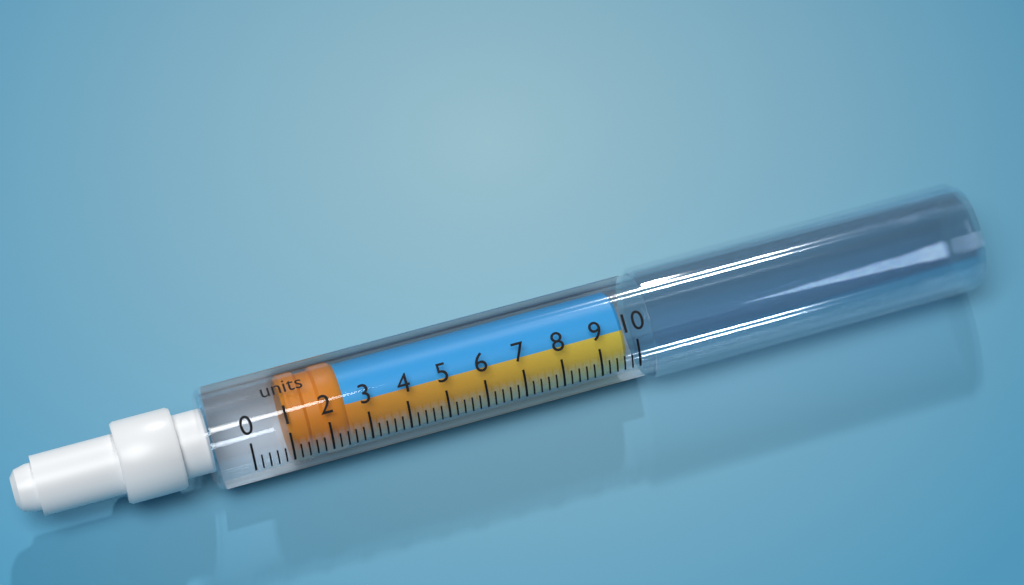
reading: 1.0 units
